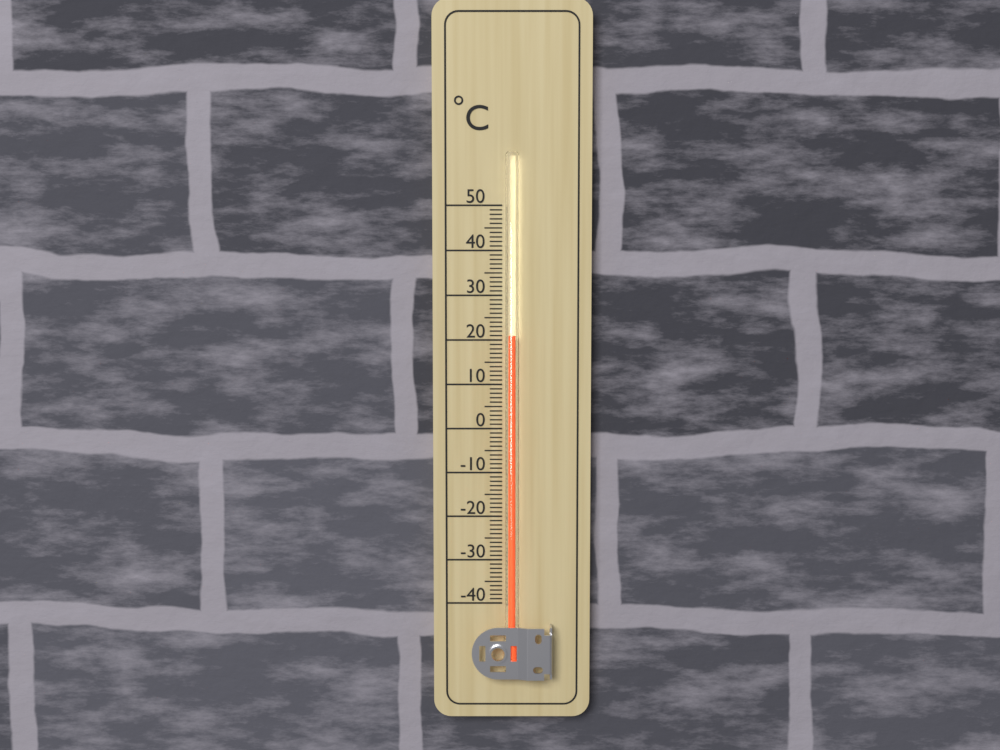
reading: 21 °C
